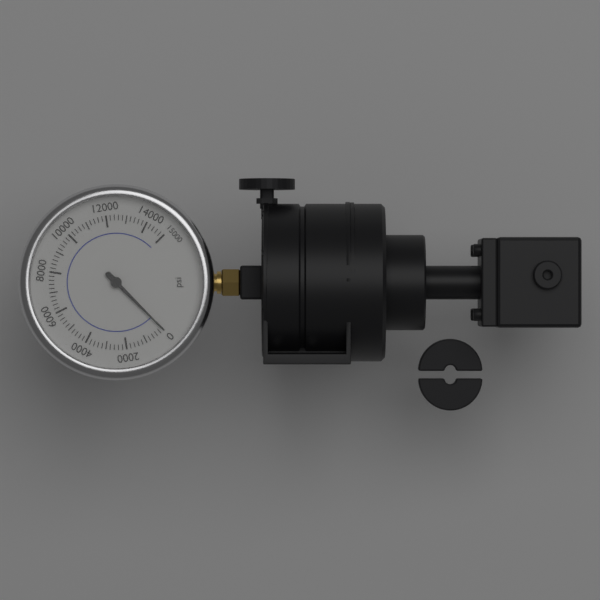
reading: 0 psi
